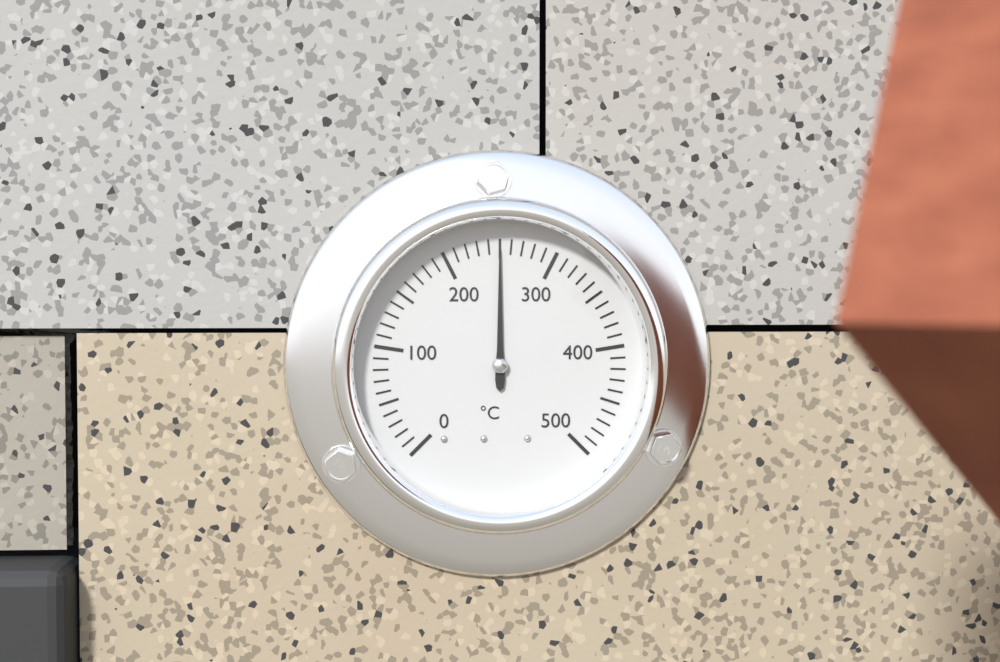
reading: 250 °C
